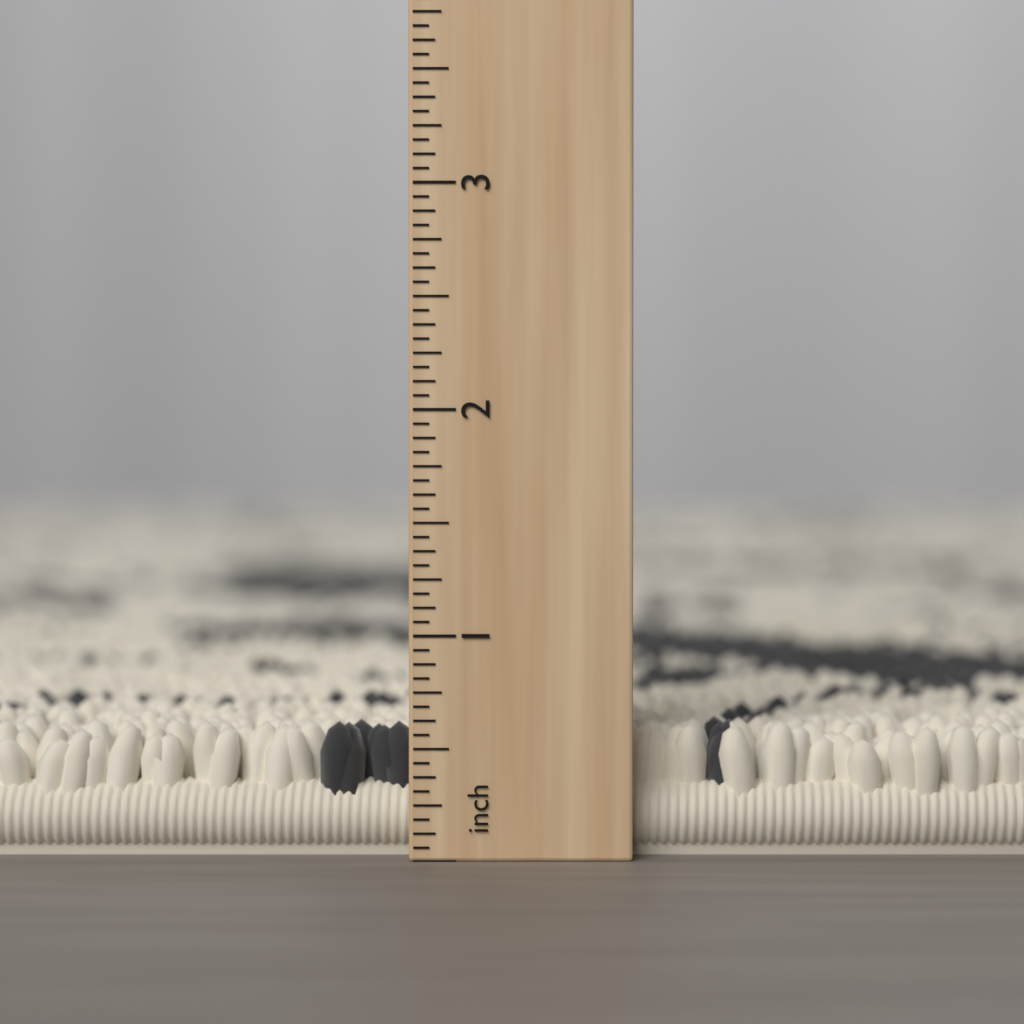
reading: 0.6000 inch
